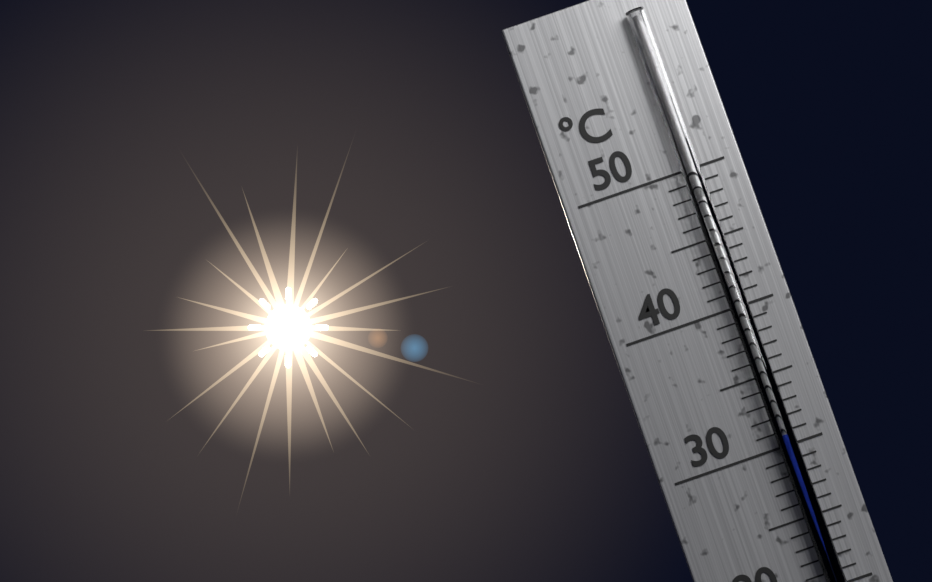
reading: 31 °C
